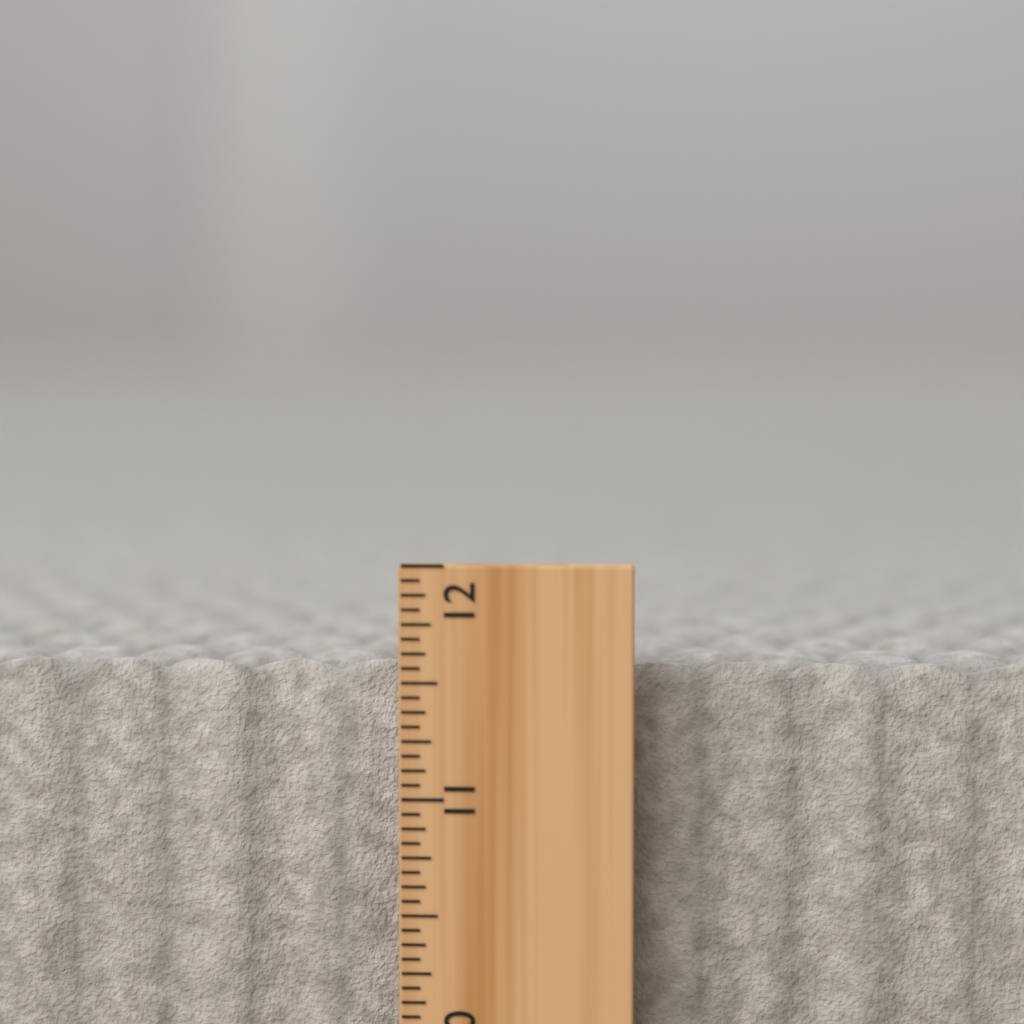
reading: 11.5625 inch
